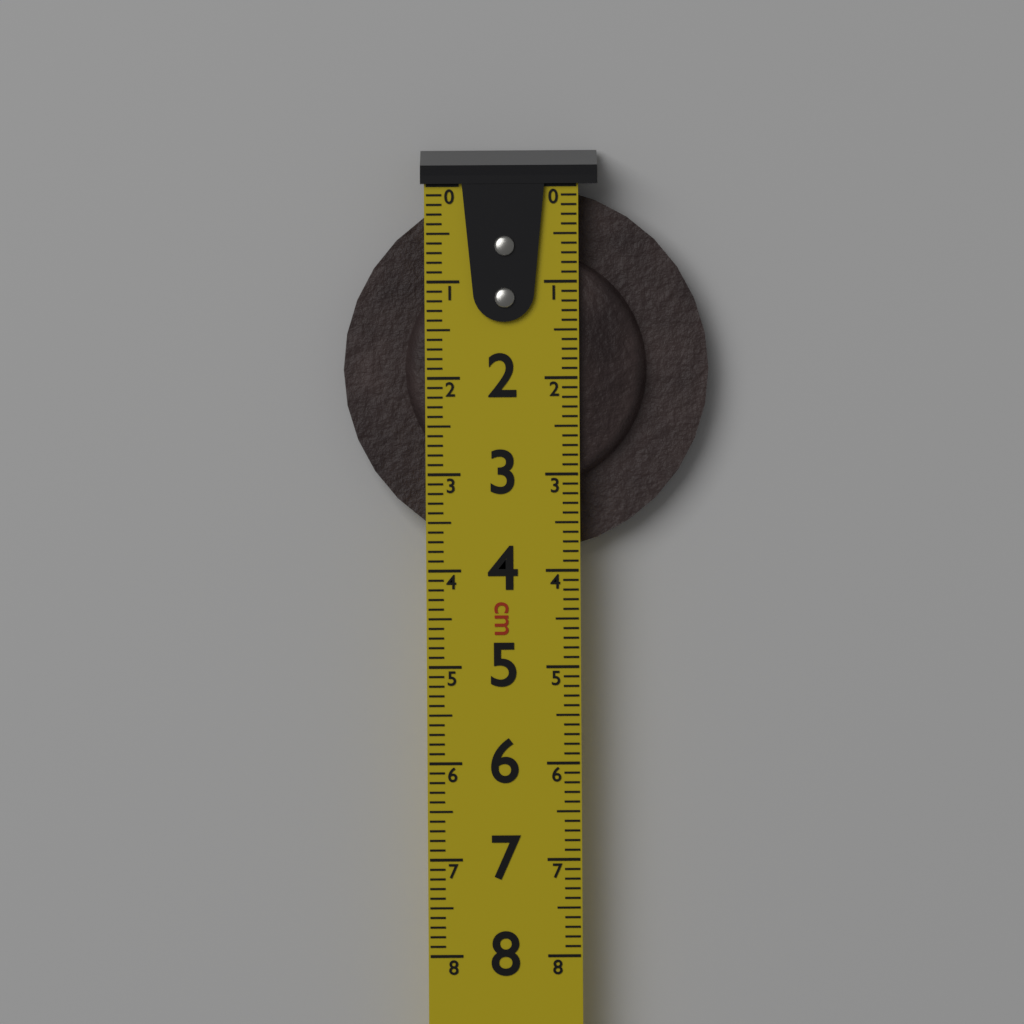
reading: 3.8 cm
